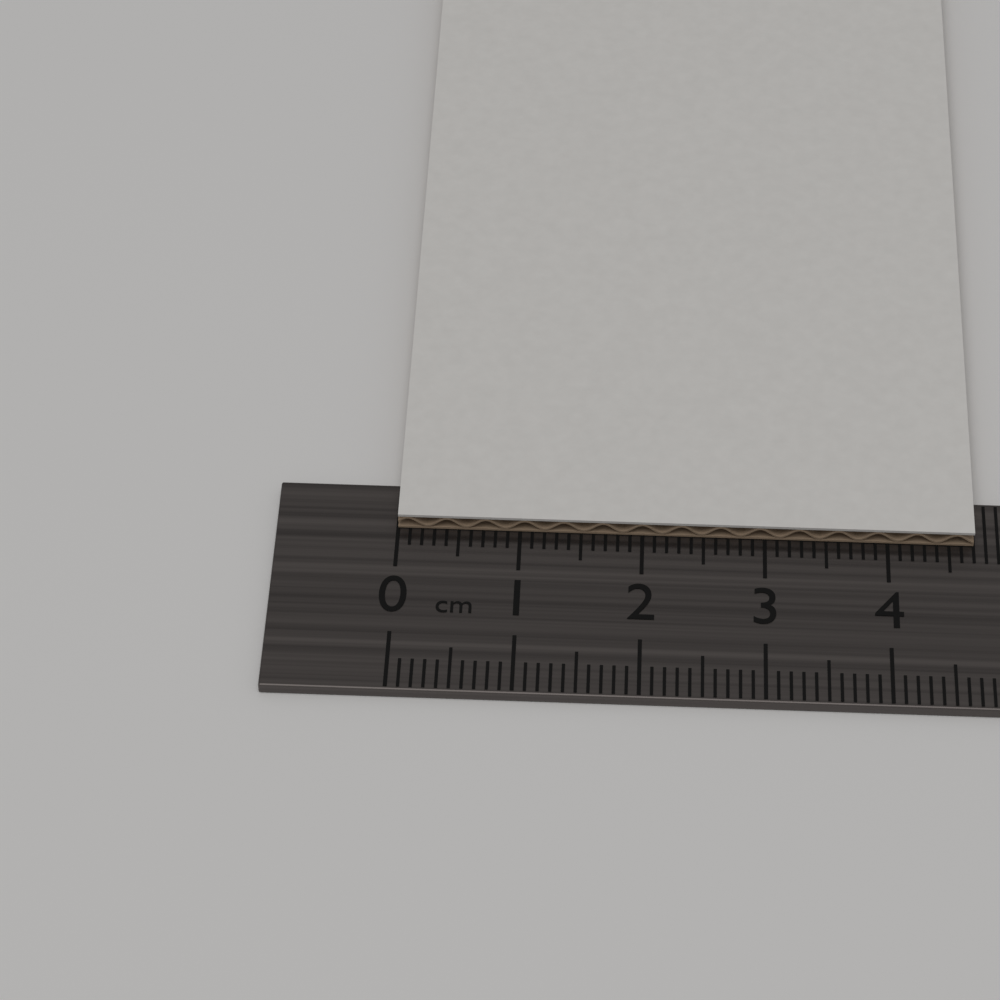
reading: 4.7 cm
